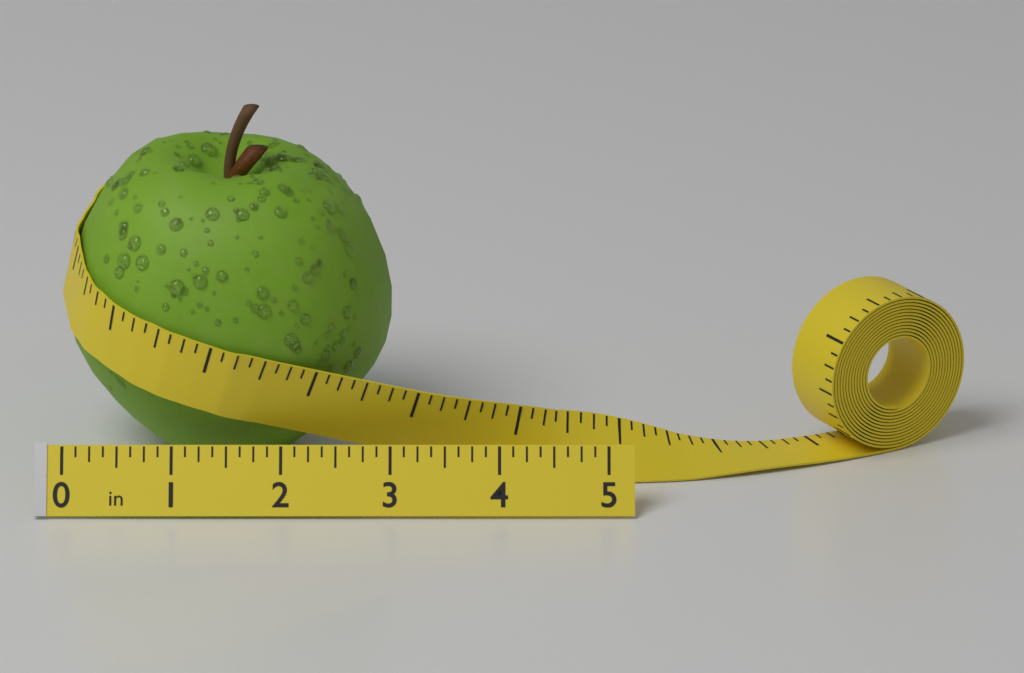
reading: 3.000 in
